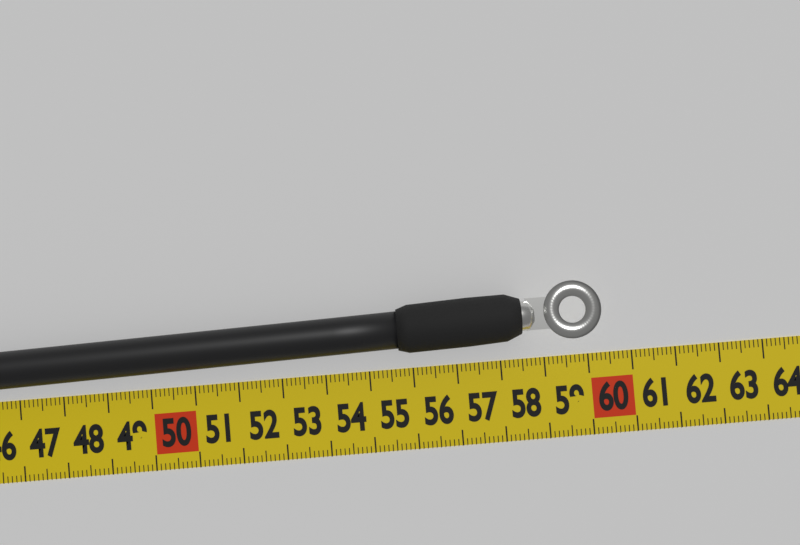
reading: 60.3 cm
